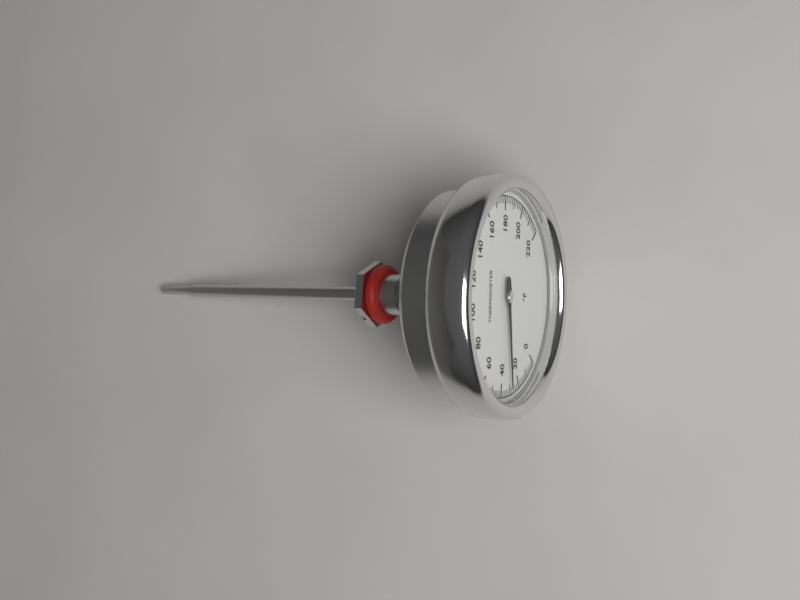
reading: 30 °F
